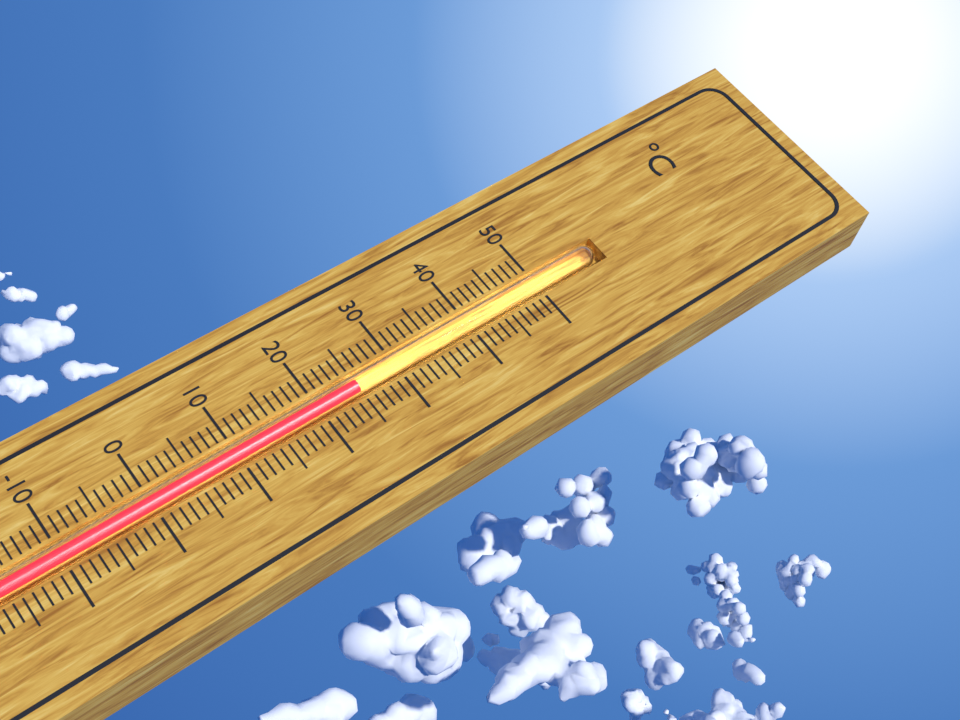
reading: 25 °C
